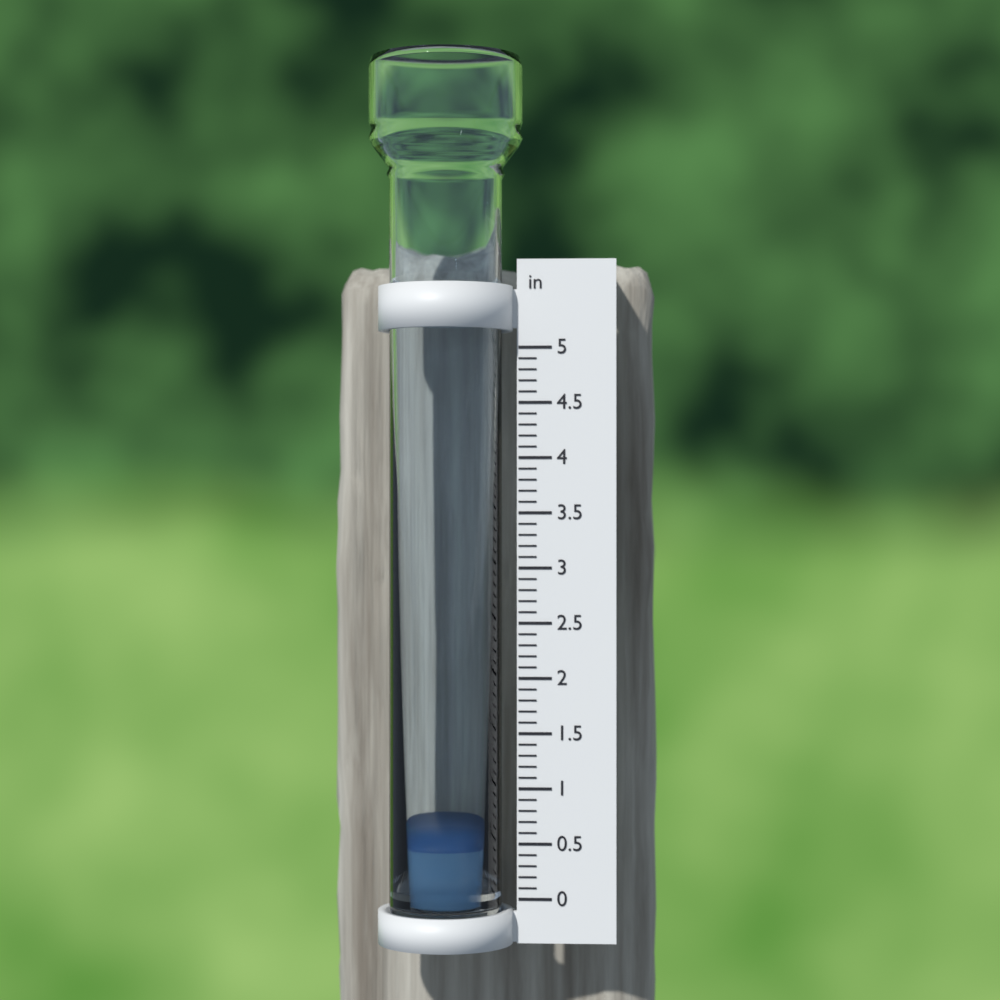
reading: 0.5 in
